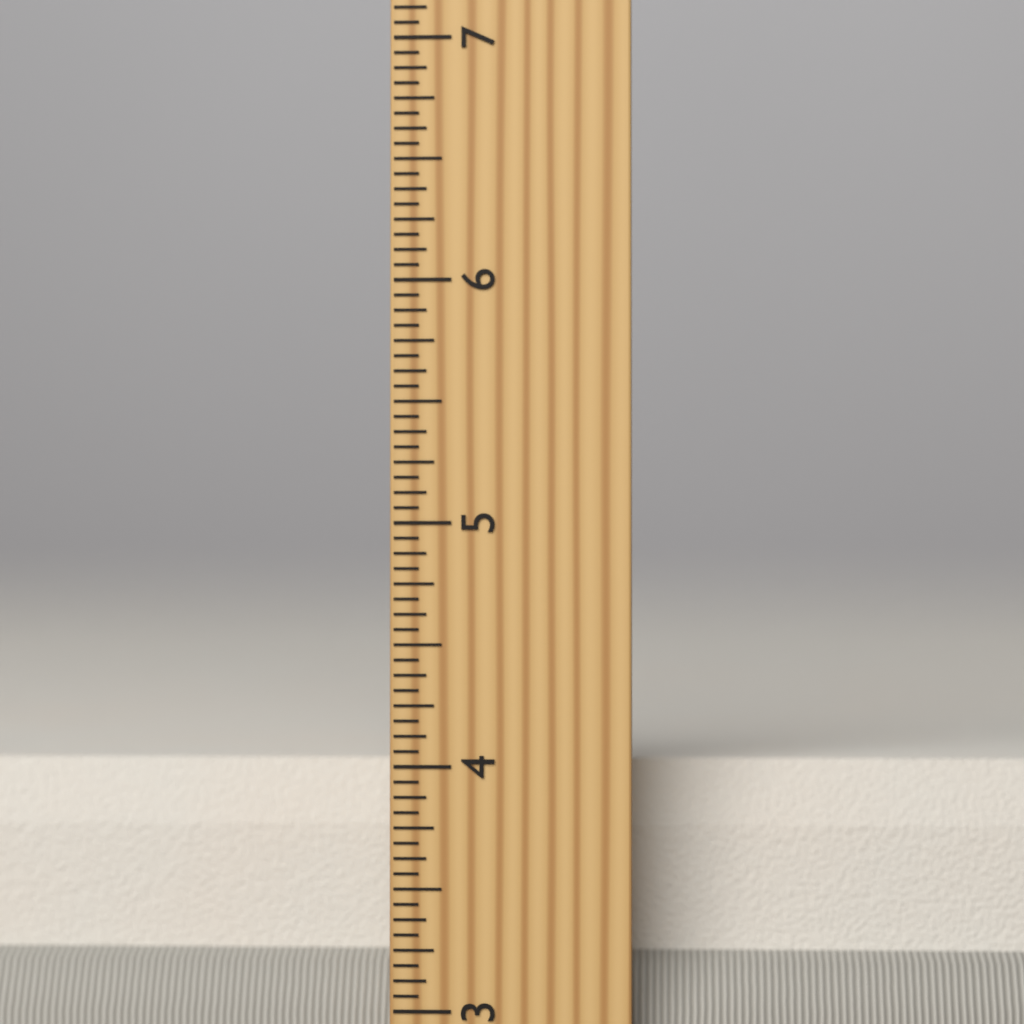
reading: 4.0000 inch
